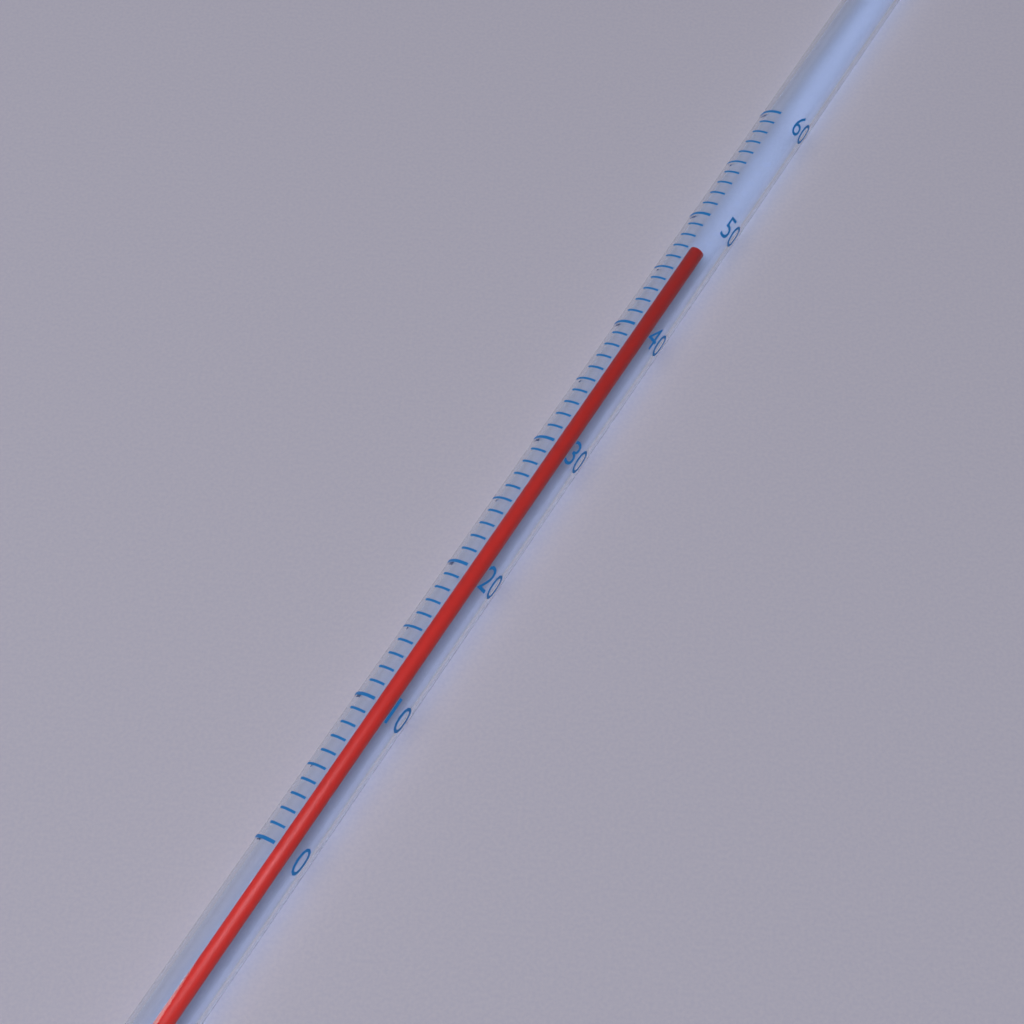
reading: 48 (no unit)
